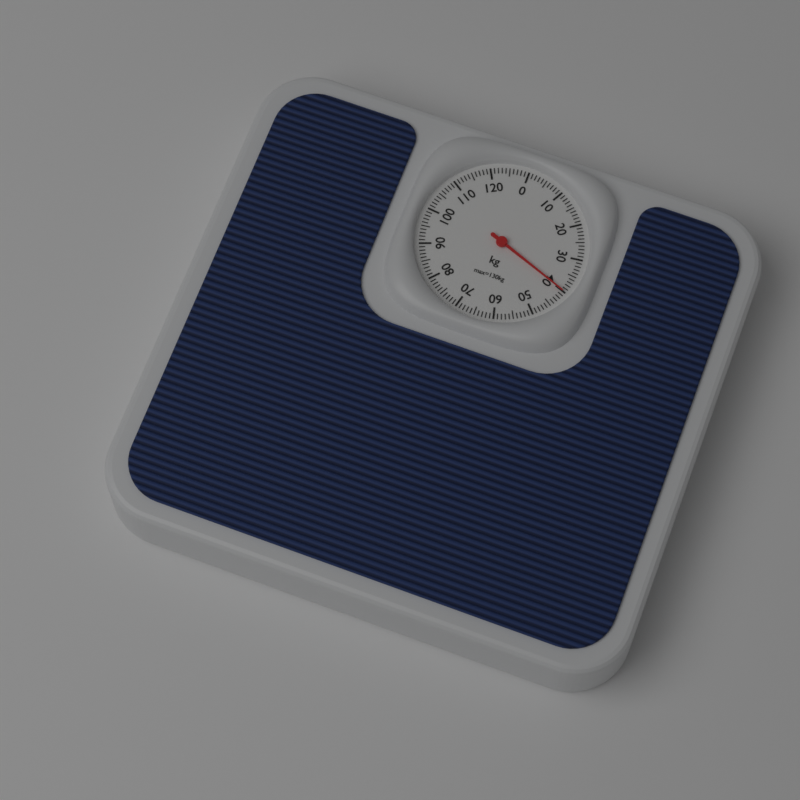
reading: 40 kg
